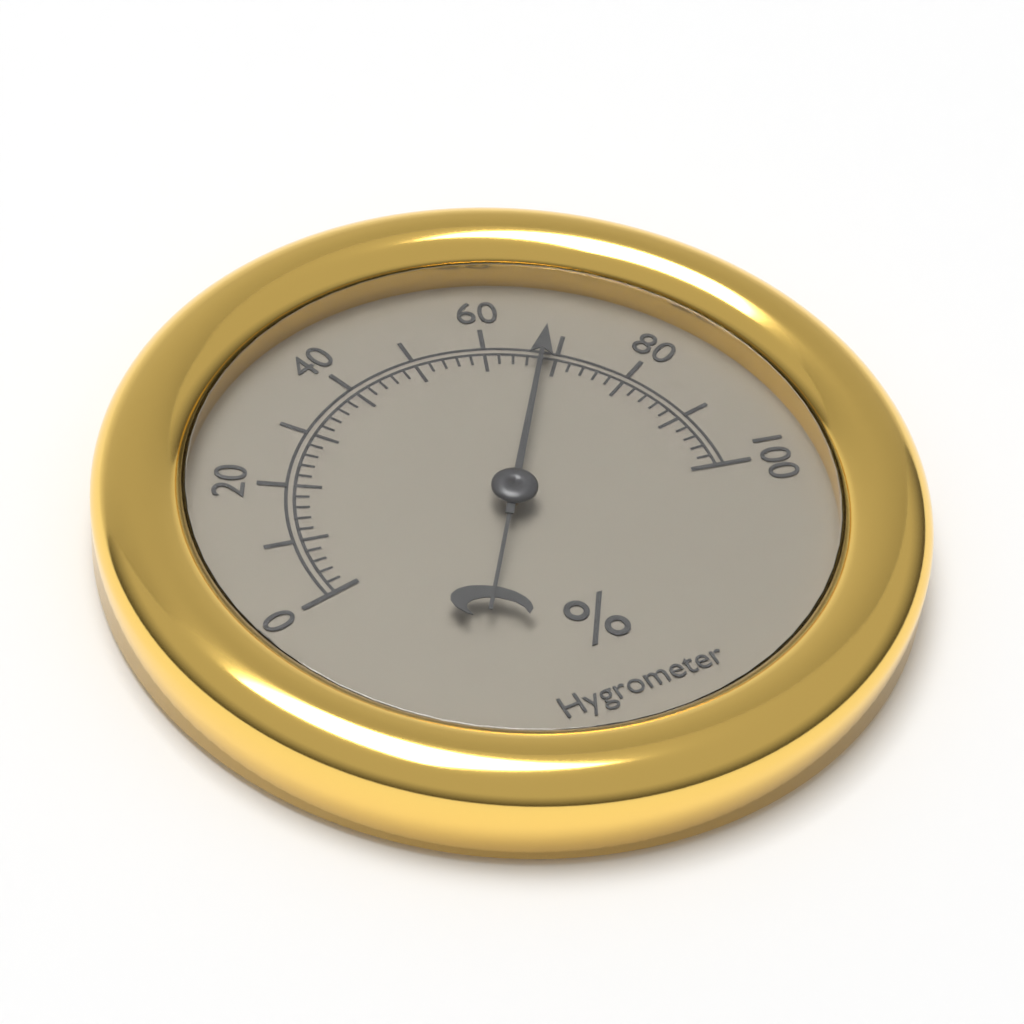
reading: 68 %
